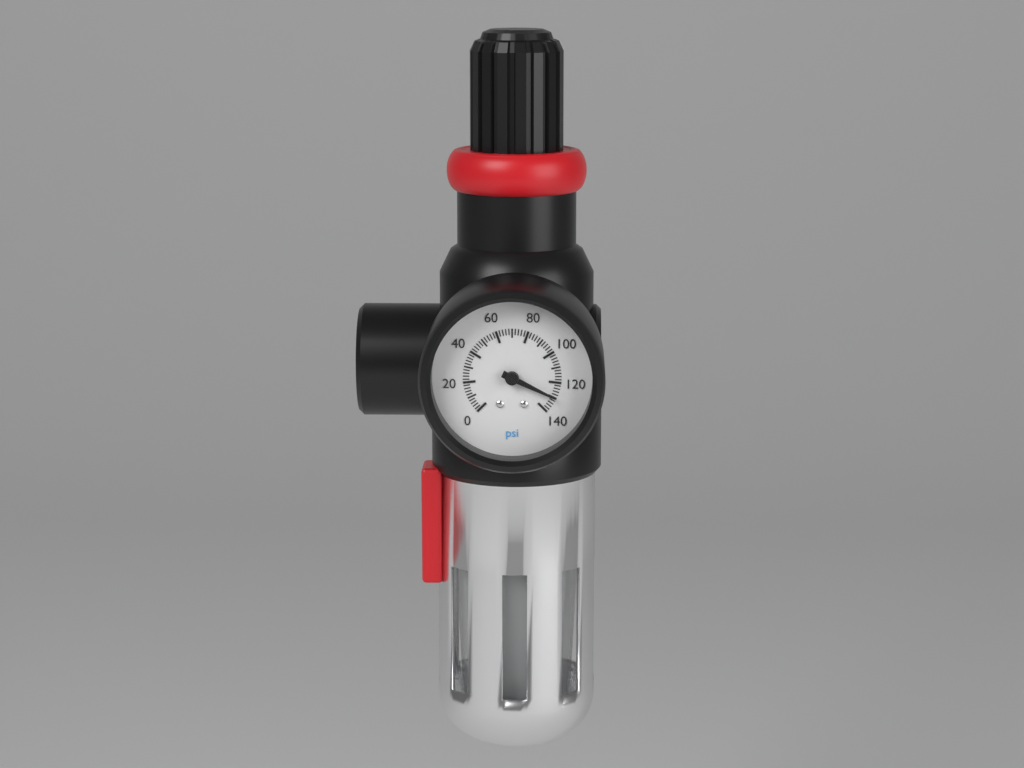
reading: 130 psi
